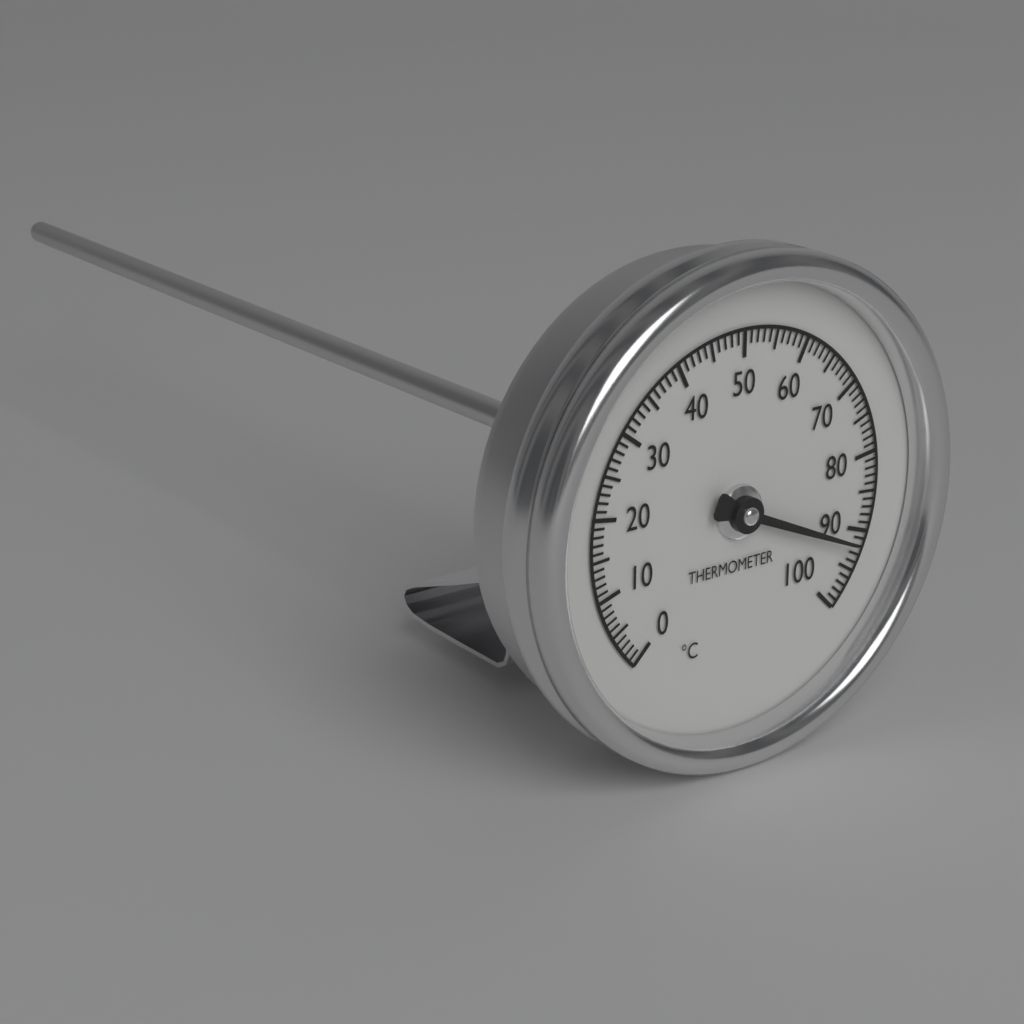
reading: 92 °C
